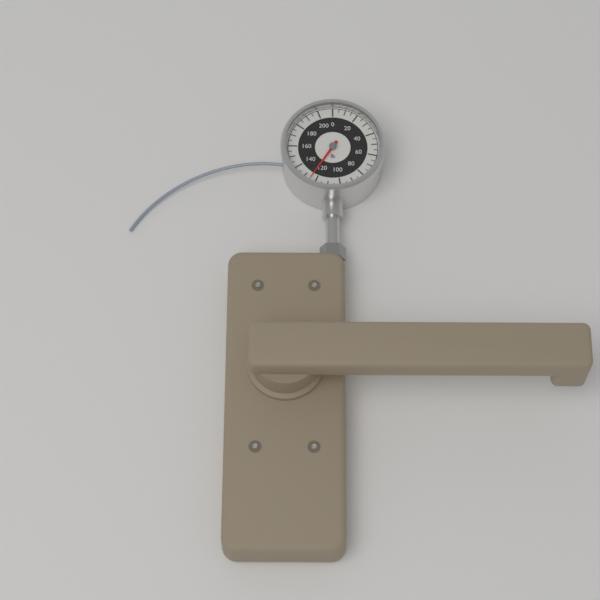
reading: 125 lb
